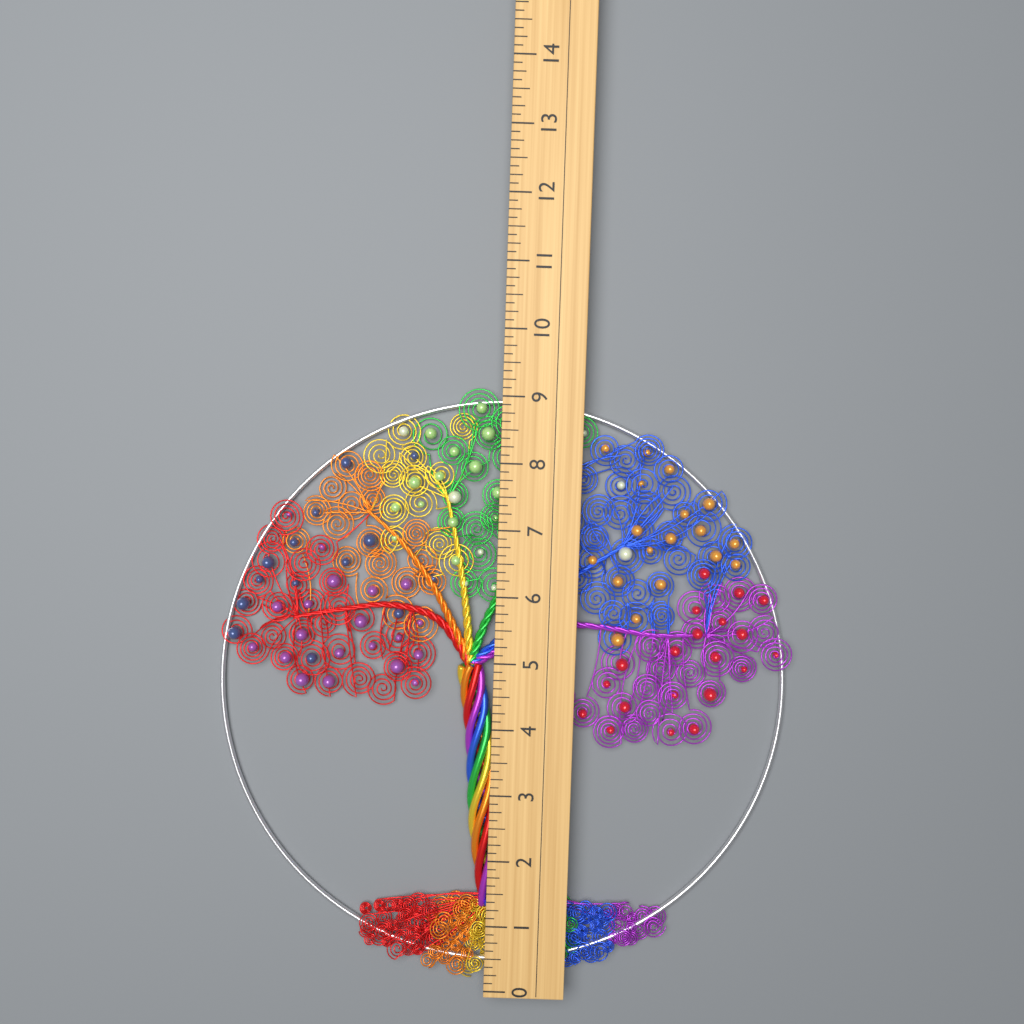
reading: 9.125 (no unit)
